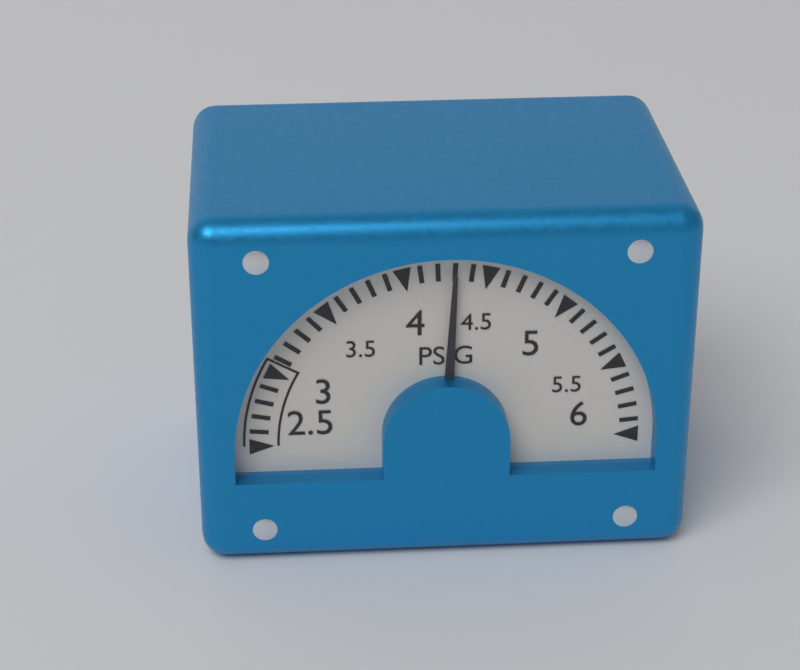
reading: 4.3 PSIG
